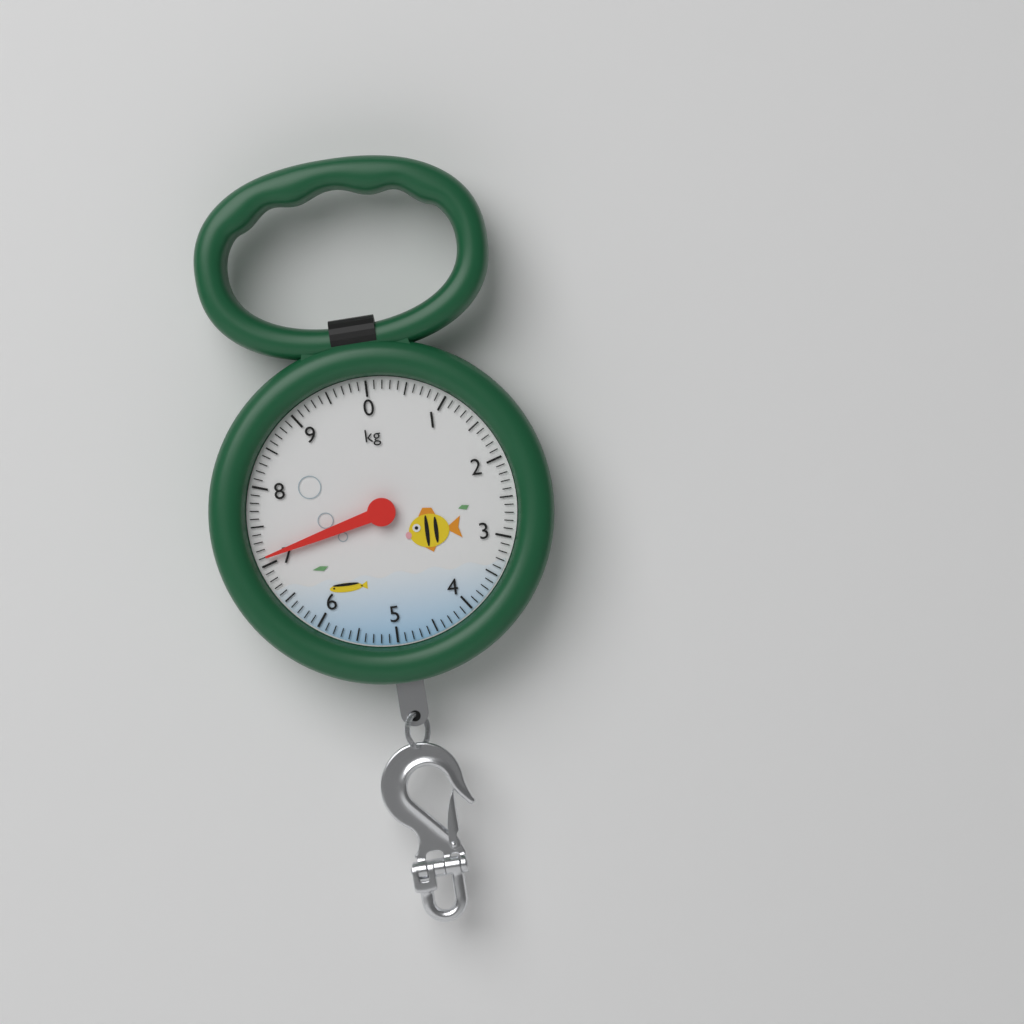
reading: 7.1 kg
